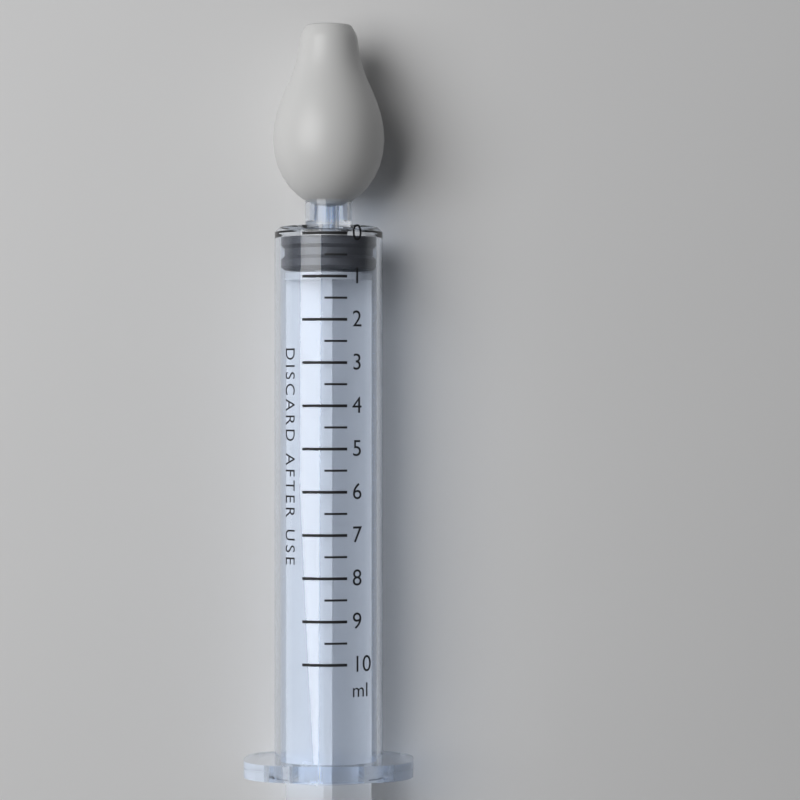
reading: 0.0 ml
